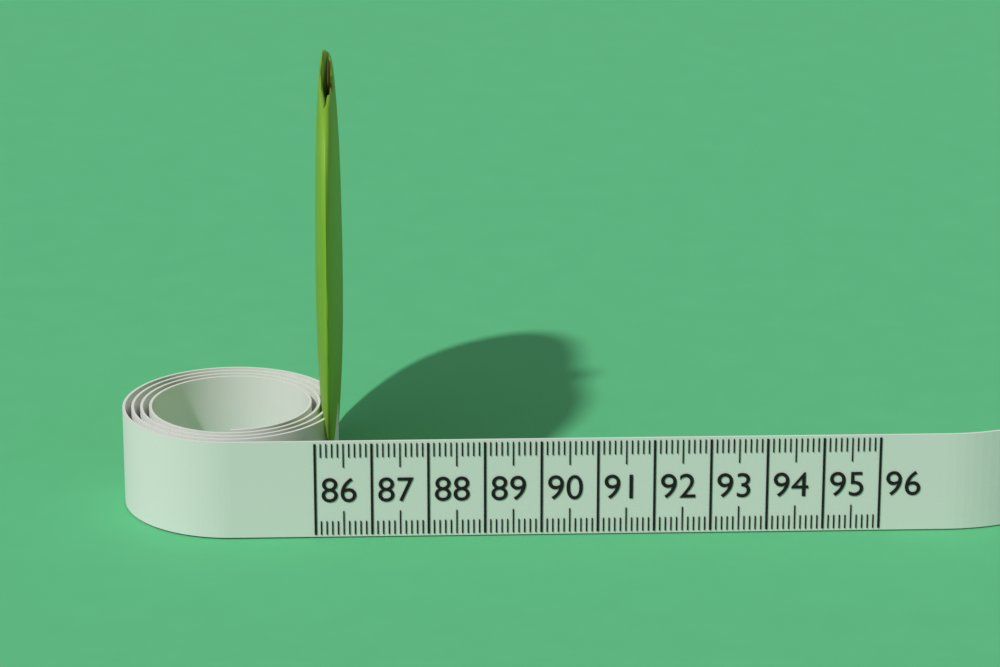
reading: 86.5 (no unit)
